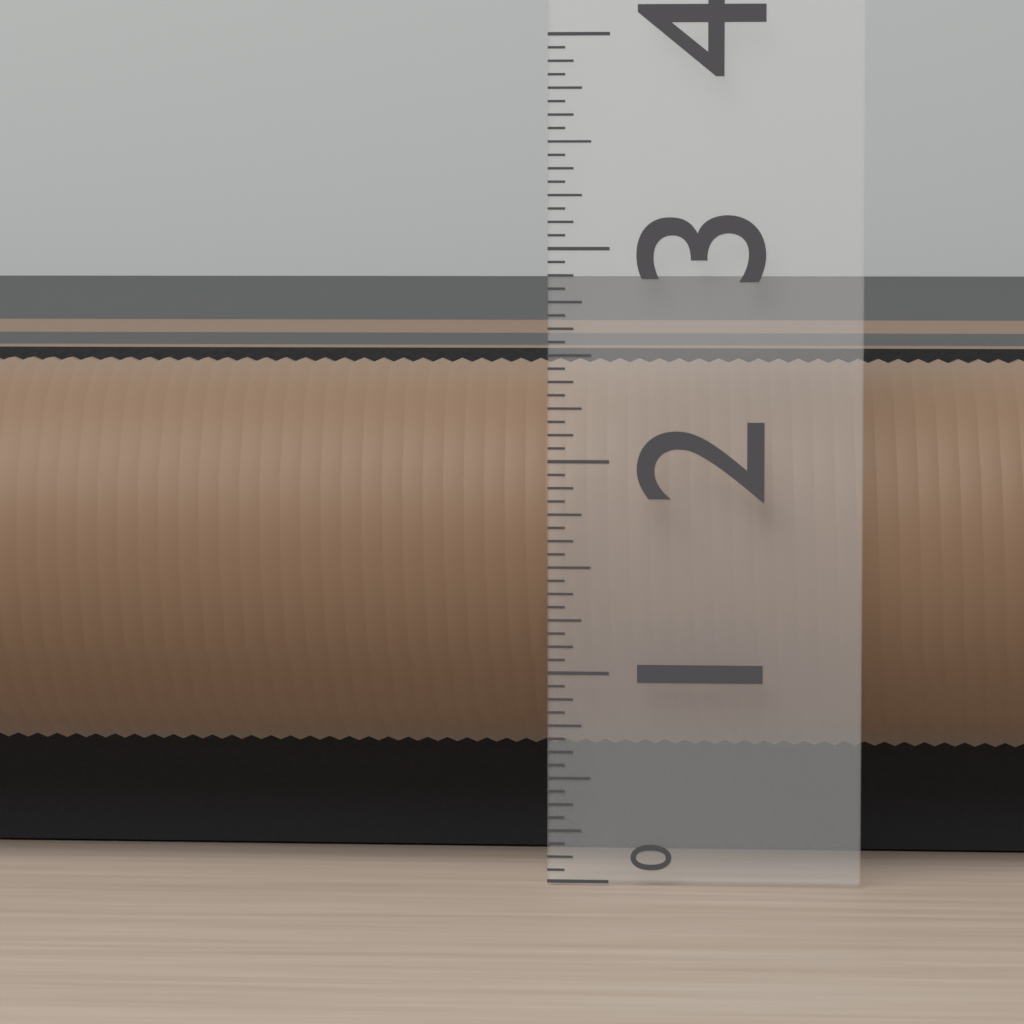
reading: 2.5000 (no unit)
